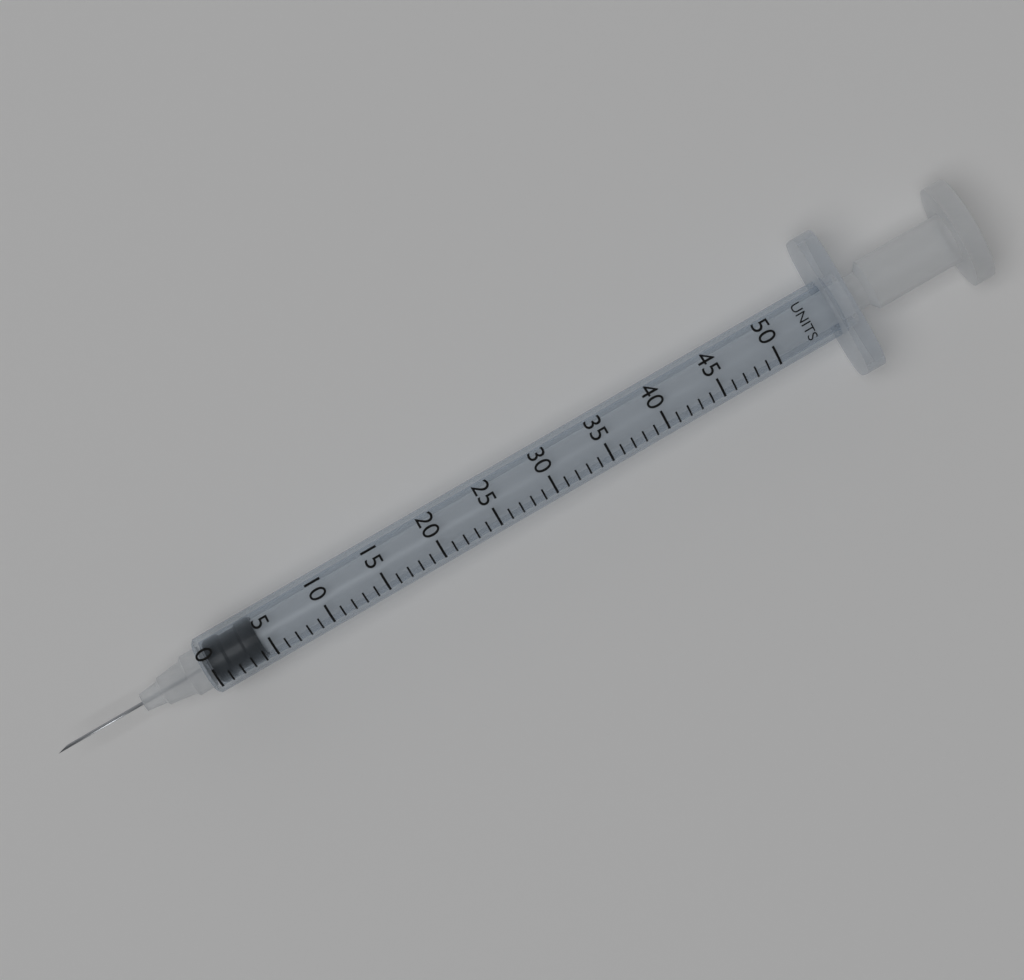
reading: 0 units
